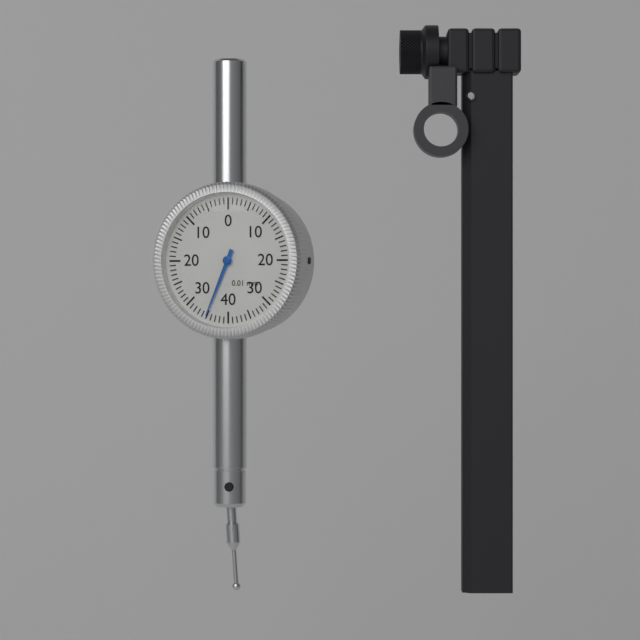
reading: 0.35 mm
